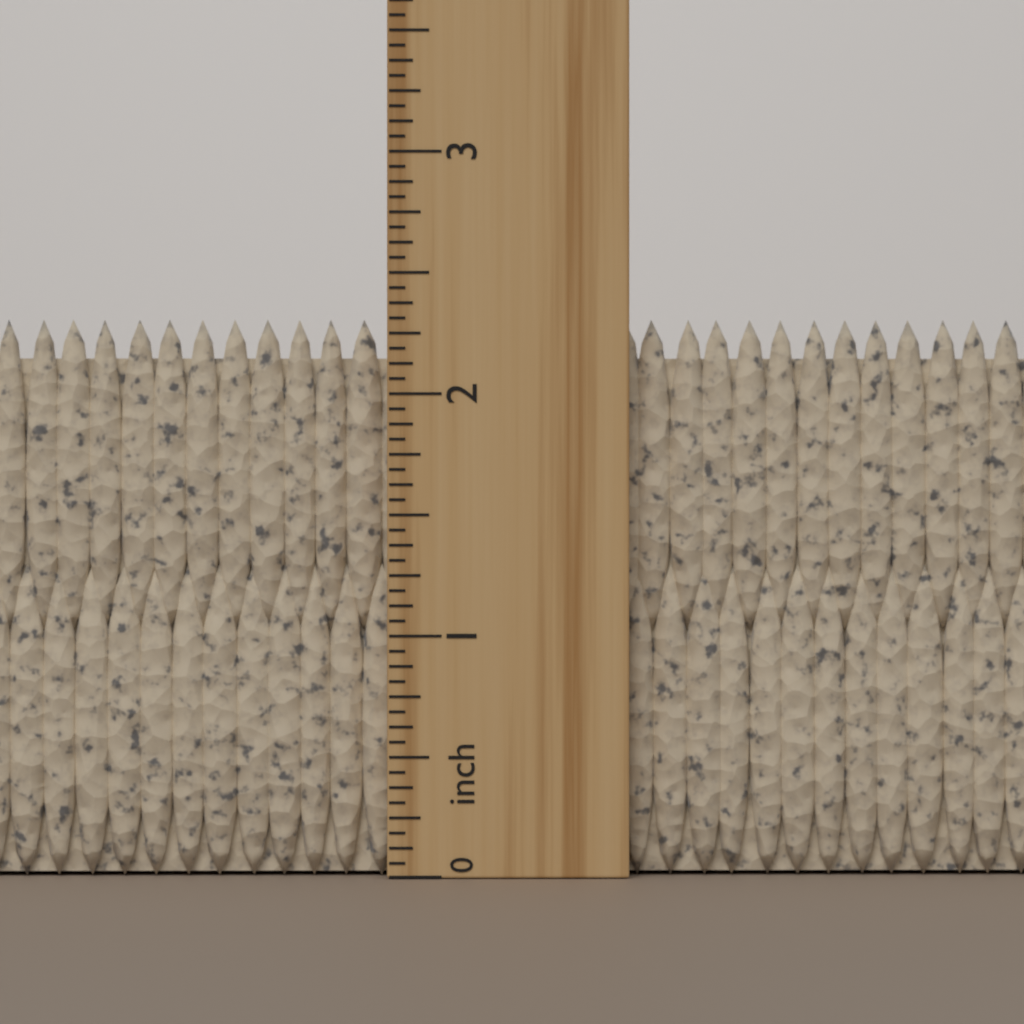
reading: 2.3125 inch
